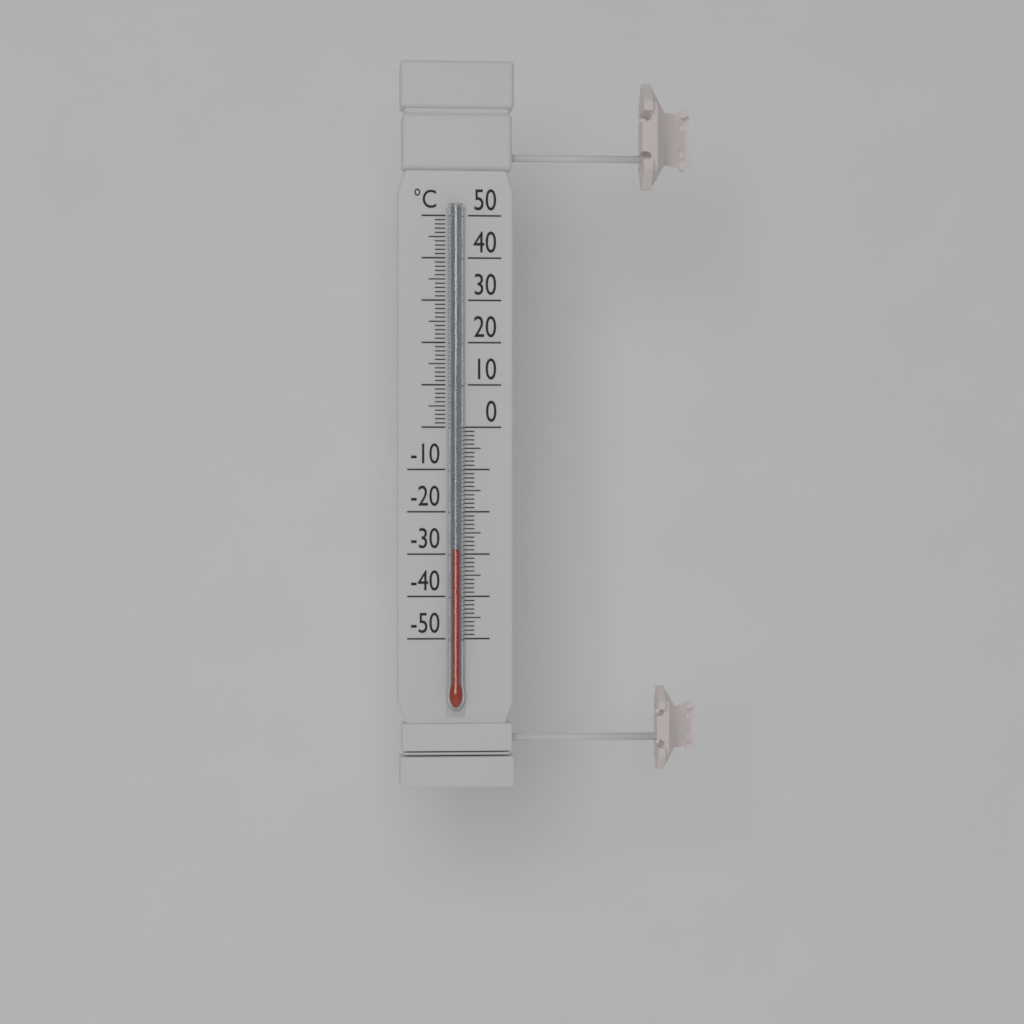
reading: -29 °C
